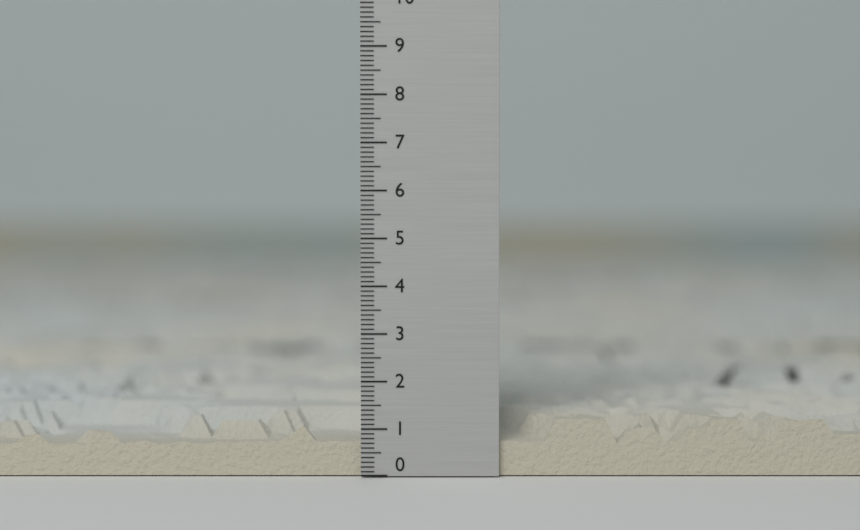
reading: 1.2 (no unit)
